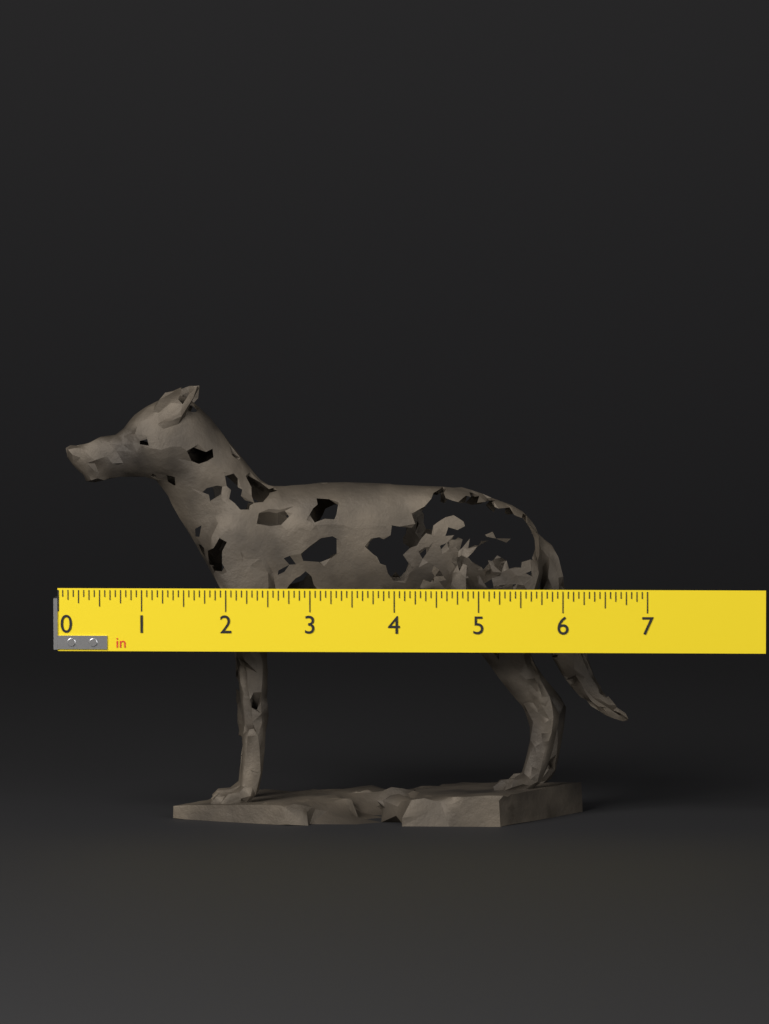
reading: 6.7500 in
